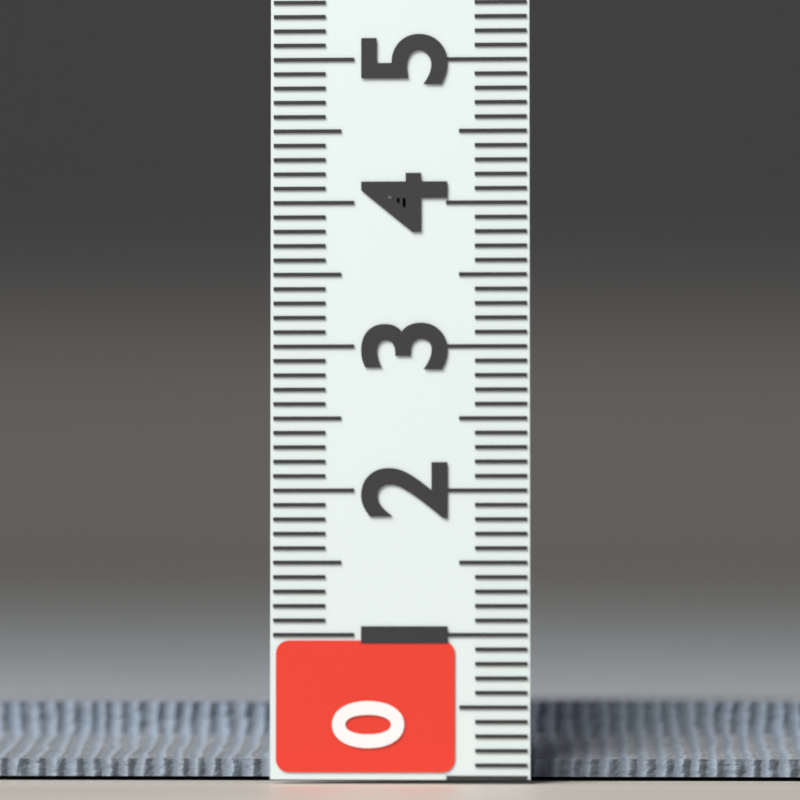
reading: 0.5 (no unit)
